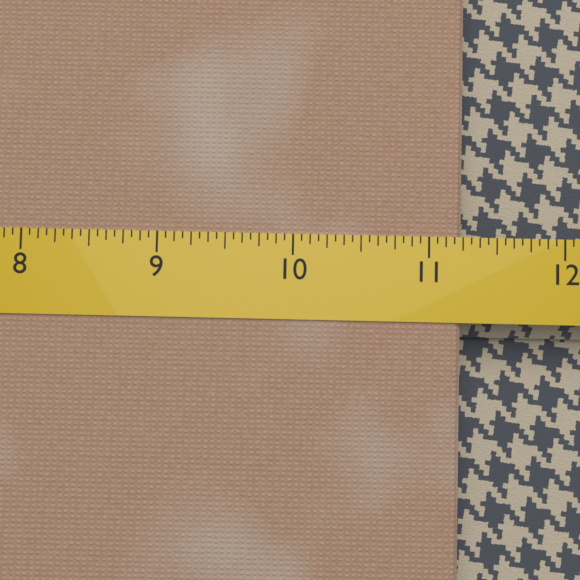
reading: 11.2500 (no unit)
